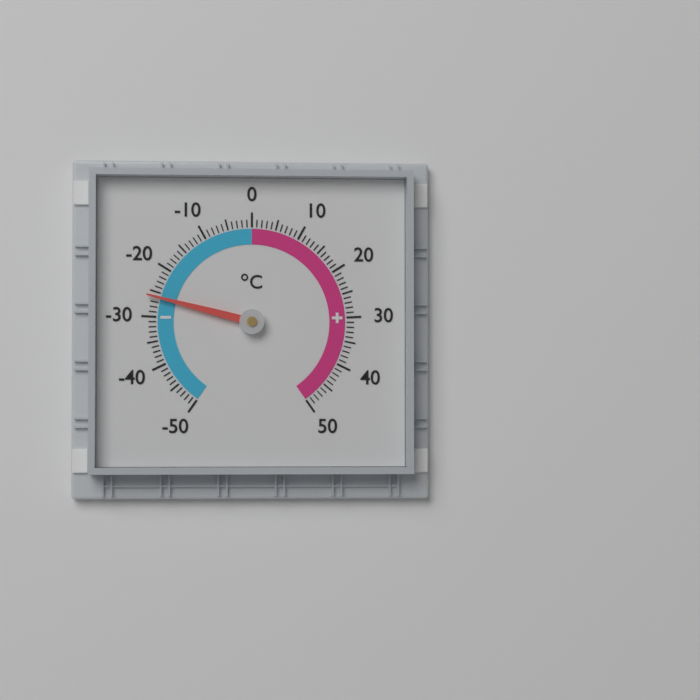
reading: -26 °C
